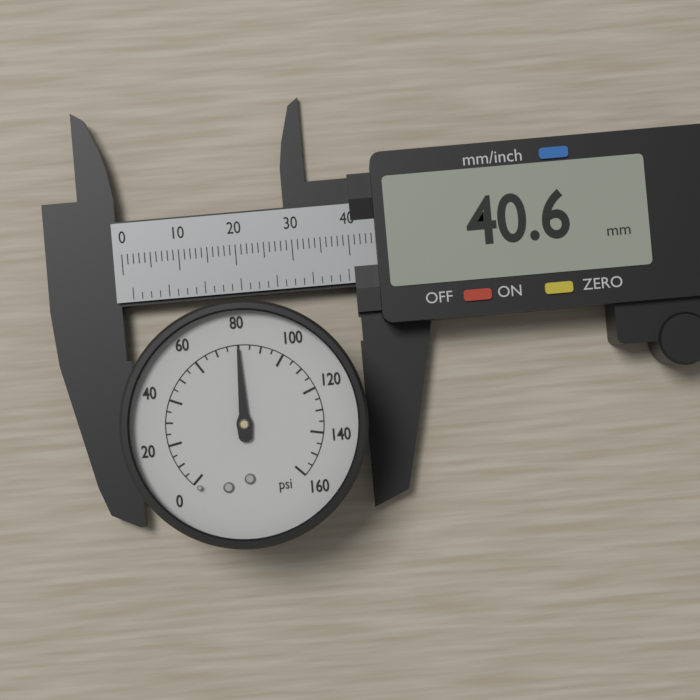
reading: 80 psi
